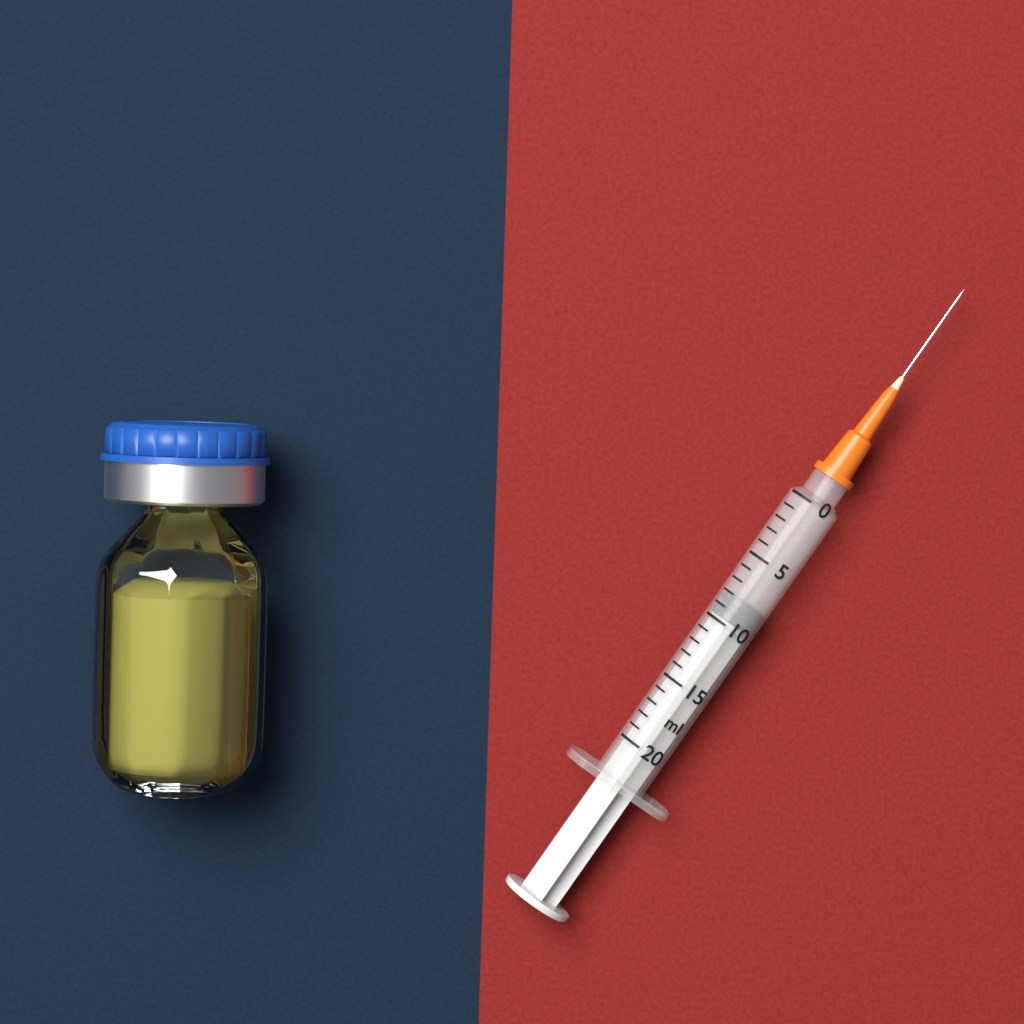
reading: 8 ml
